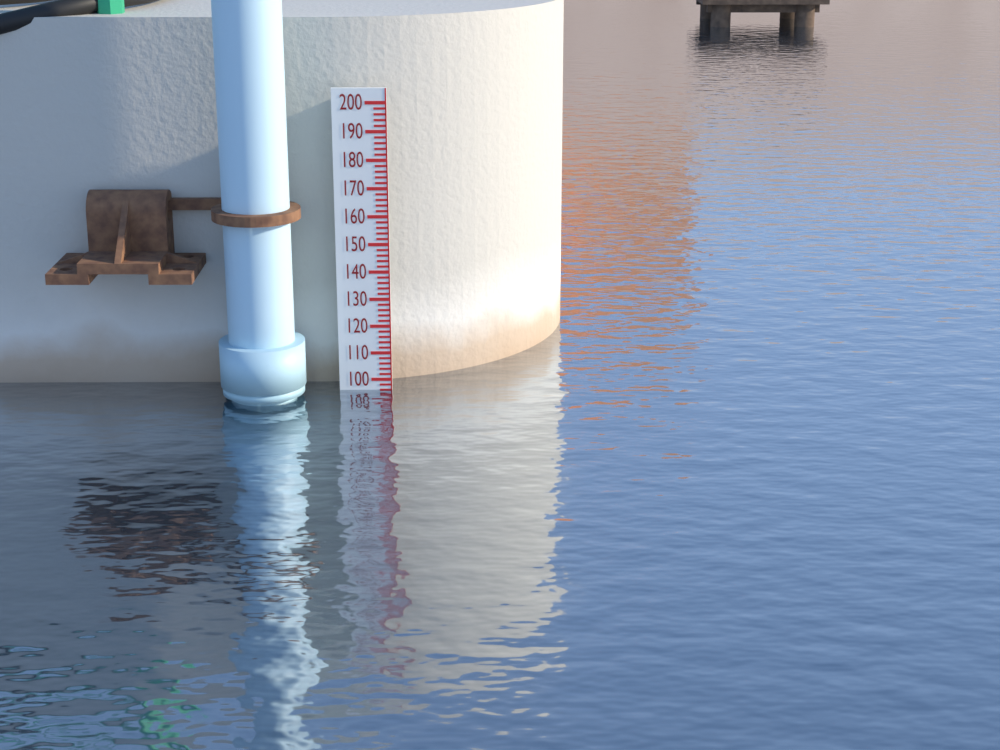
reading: 96 (no unit)
